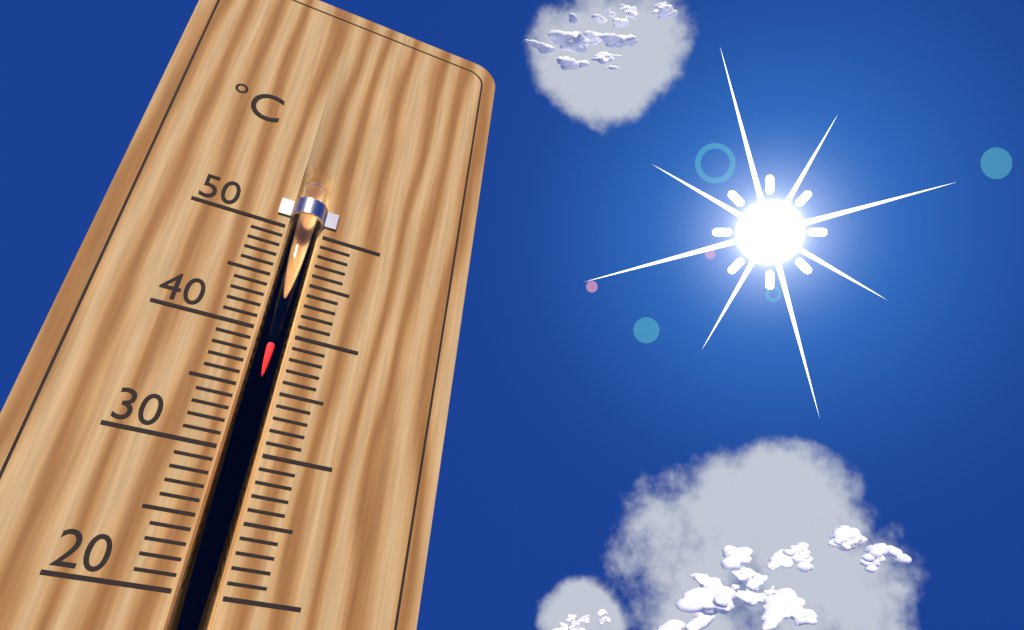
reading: 39 °C
